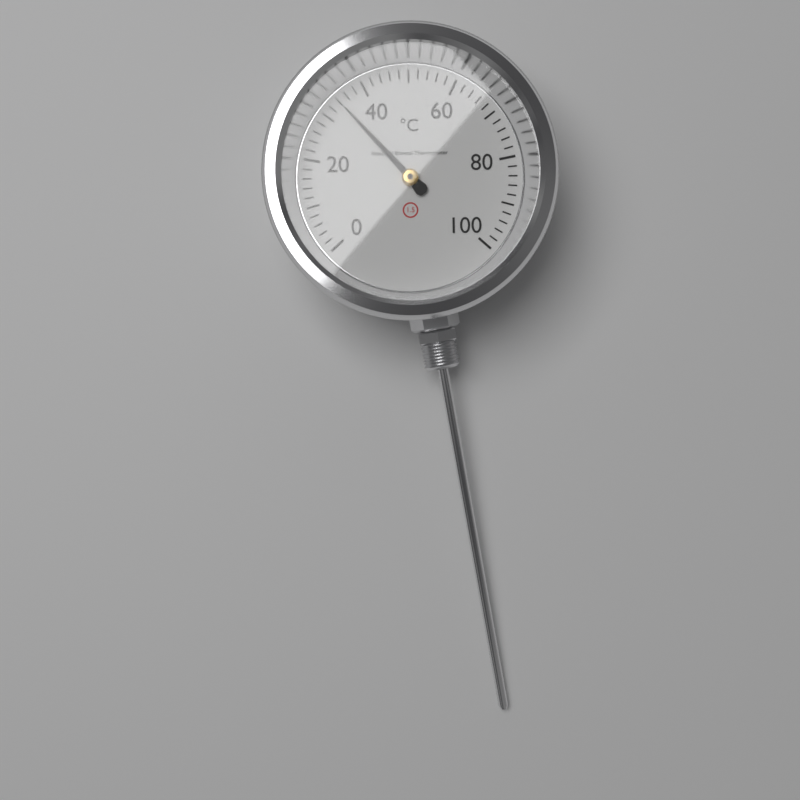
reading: 34 °C
